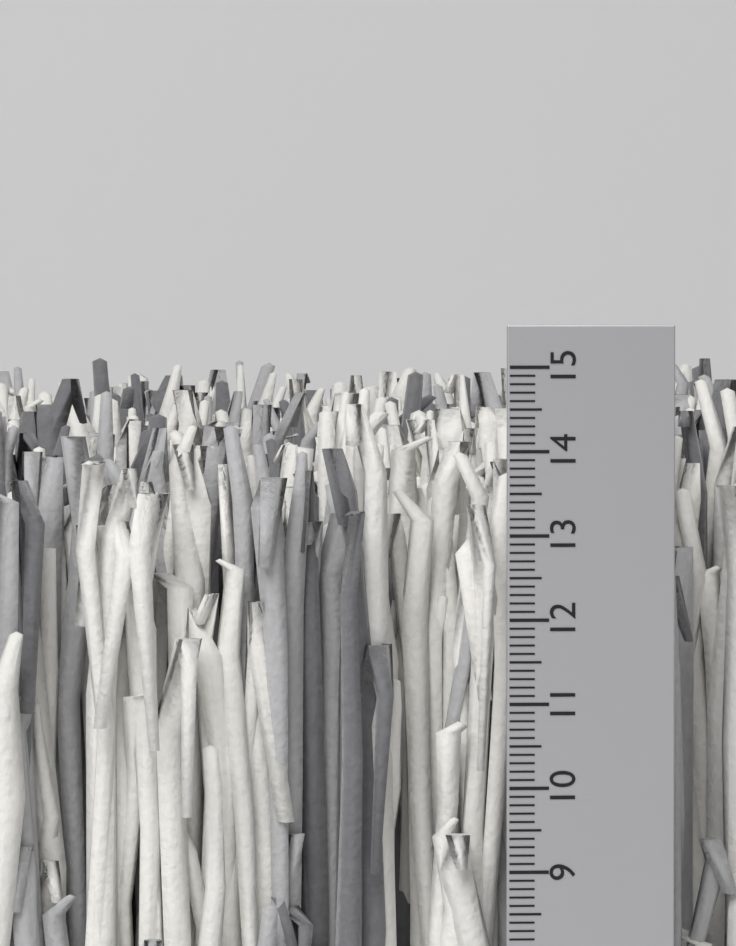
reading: 14.9 cm
